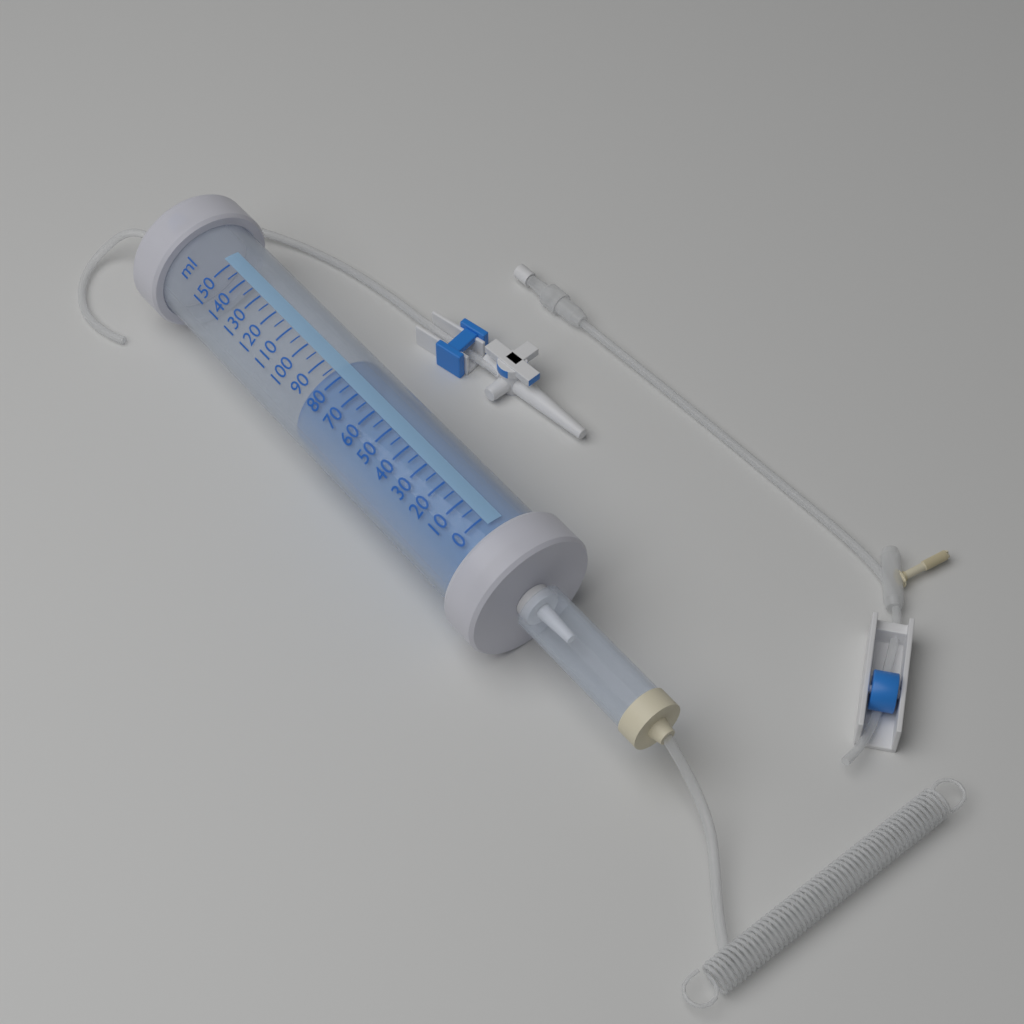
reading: 85 ml
